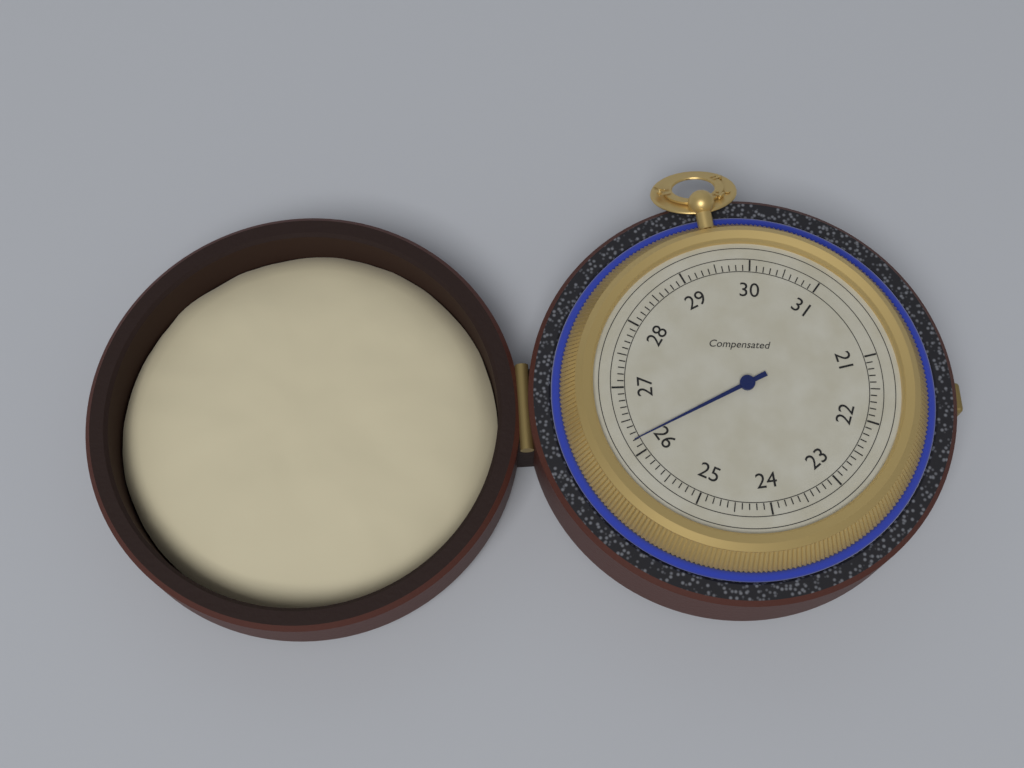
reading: 26.2 (no unit)
